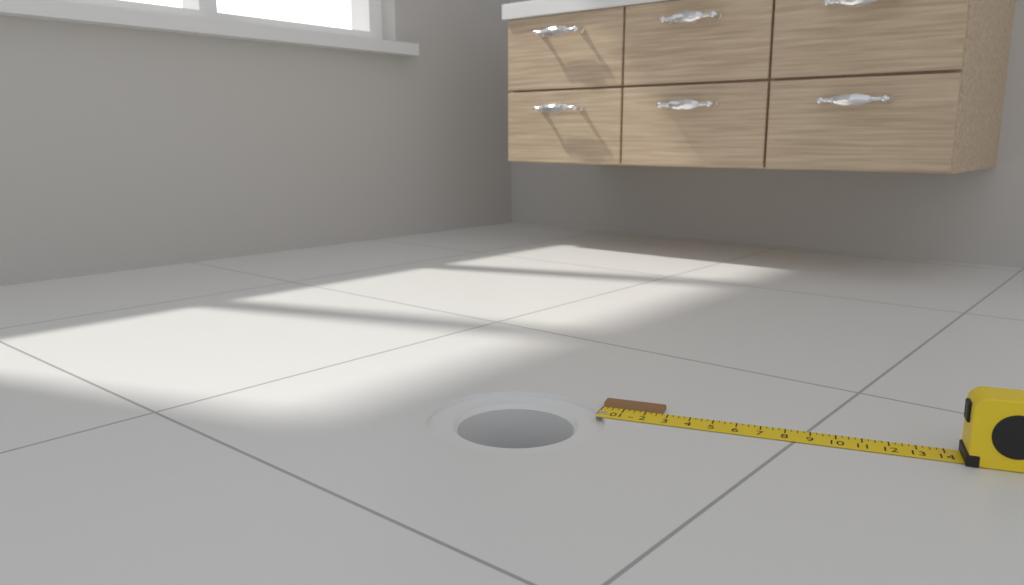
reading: 2.75 in
